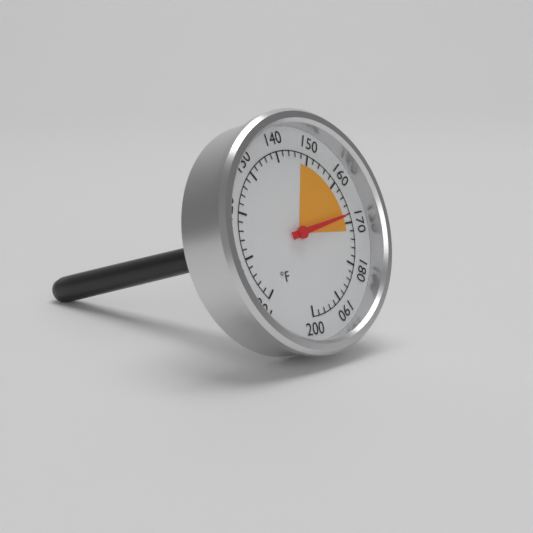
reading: 168 °F
